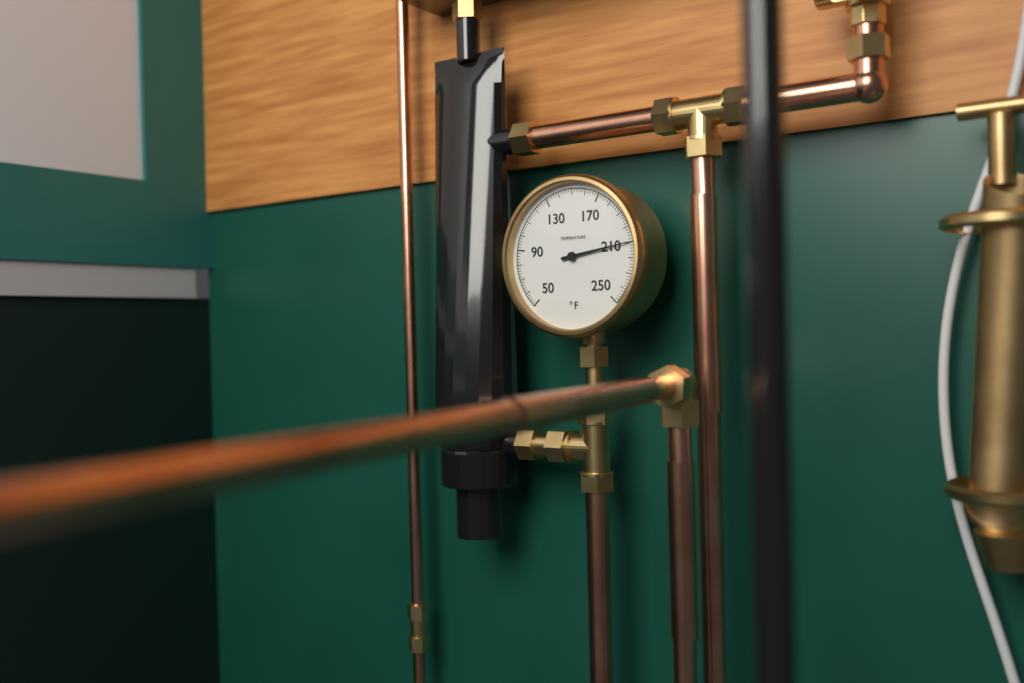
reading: 210 °F
